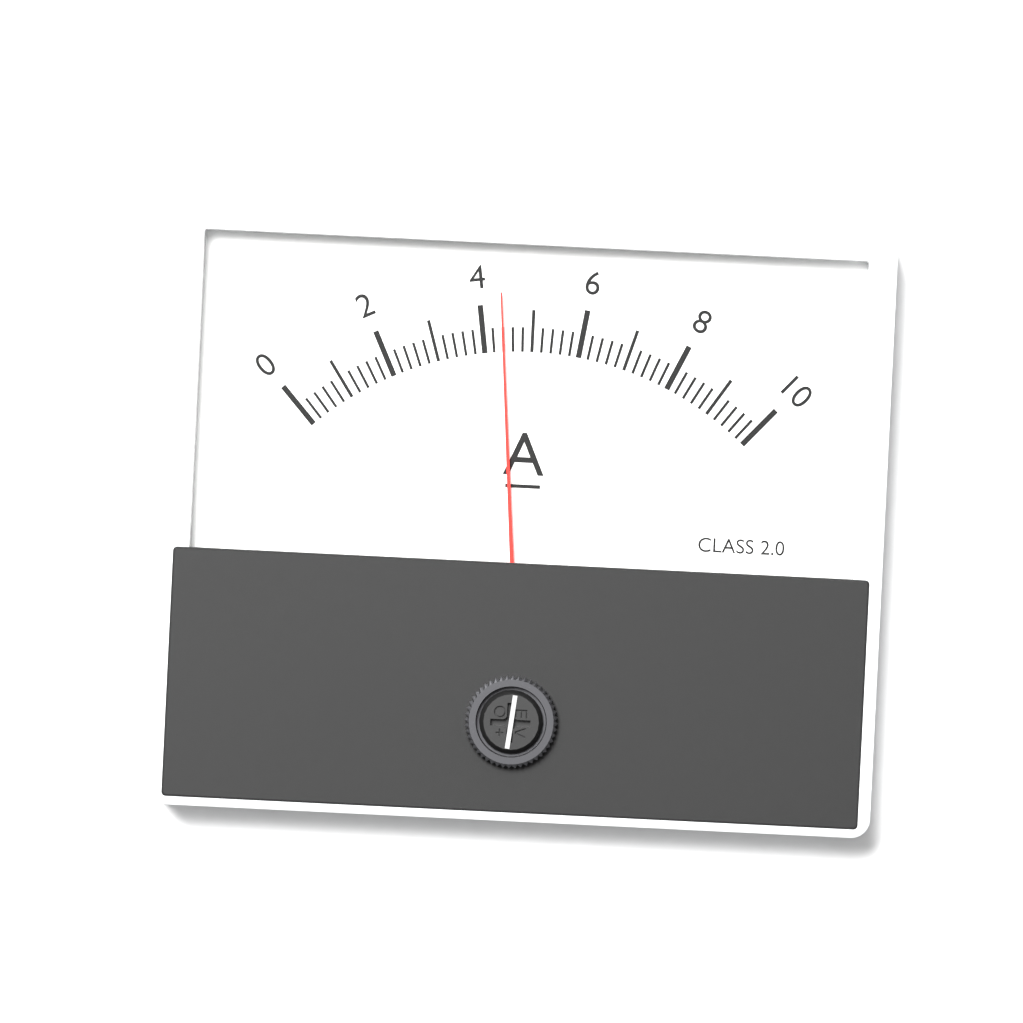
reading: 4.4 A
